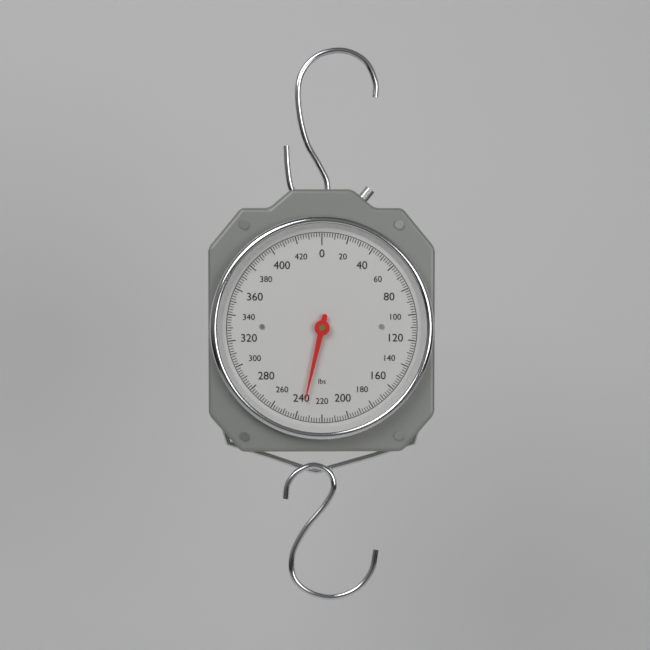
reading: 236 lbs
